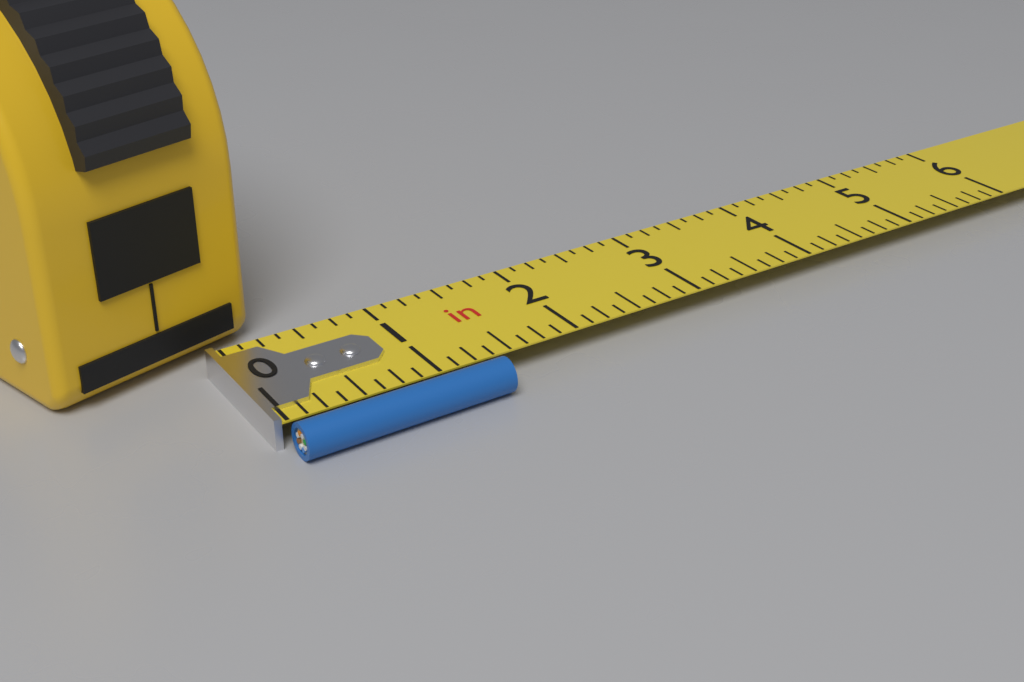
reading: 1.375 in
